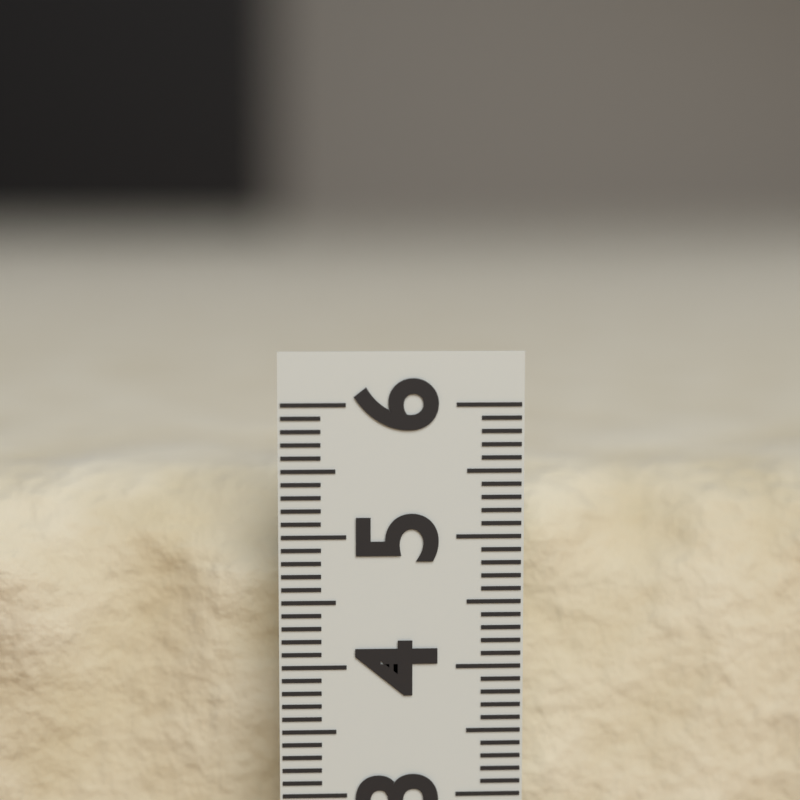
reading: 5.4 (no unit)
